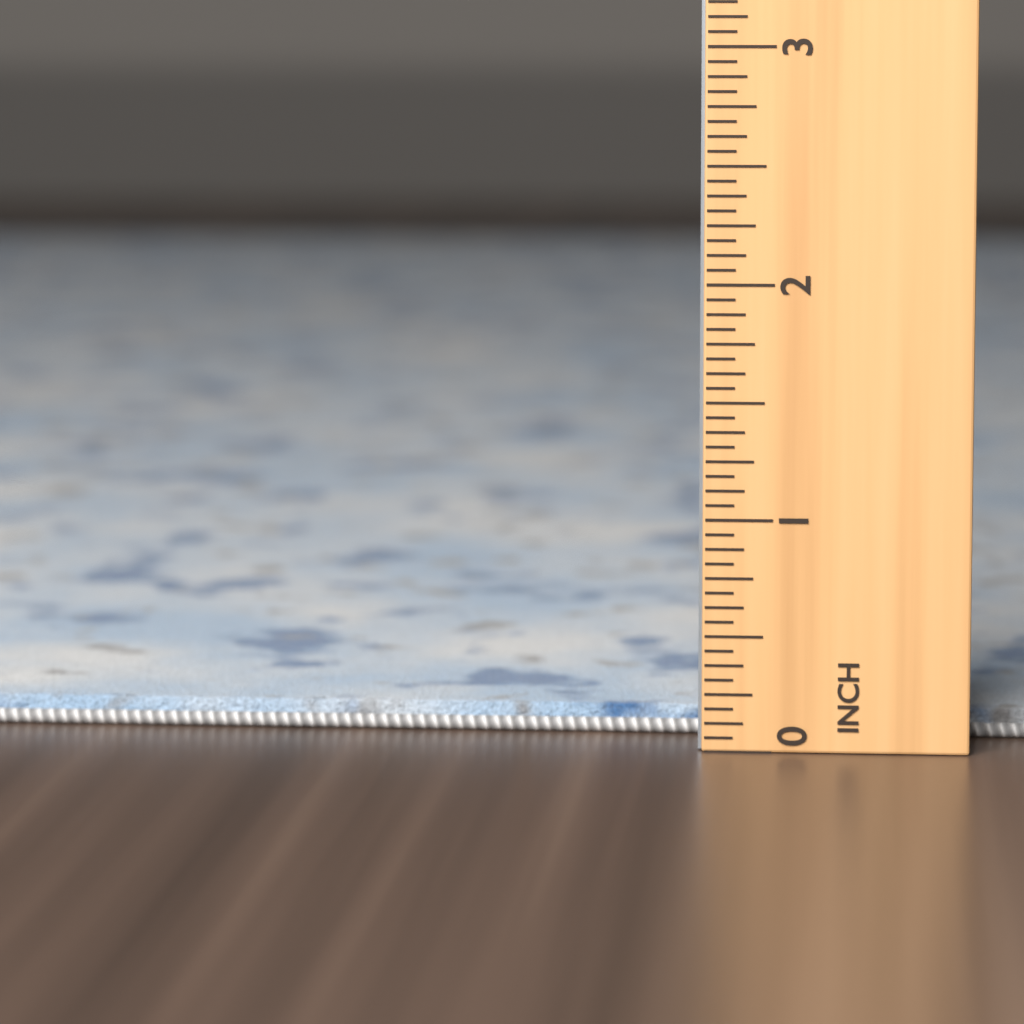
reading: 0.1250 in
